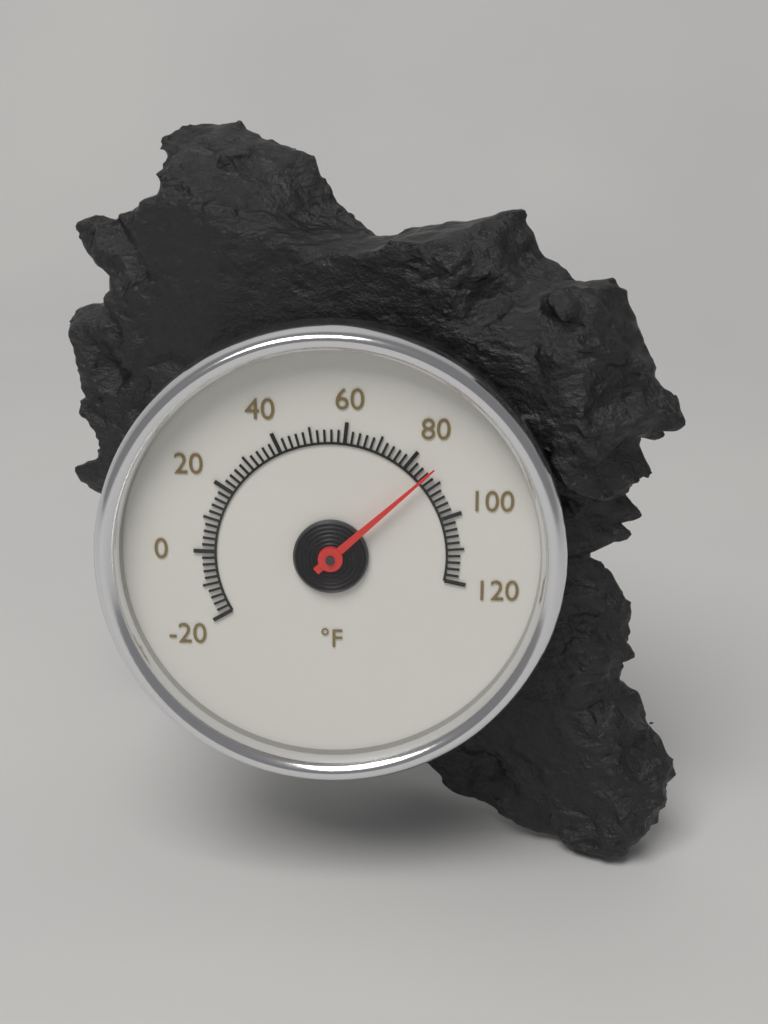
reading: 86 °F
